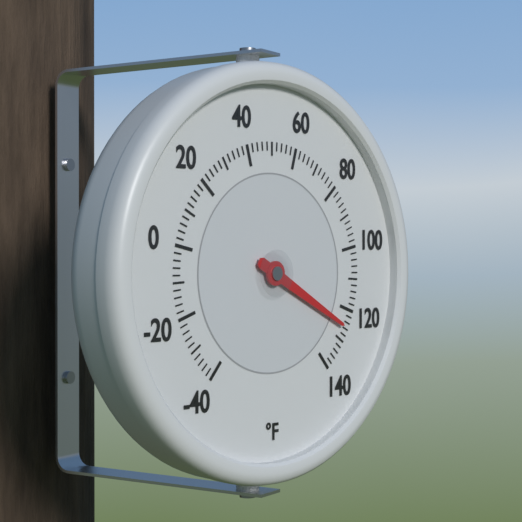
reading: 126 °F
